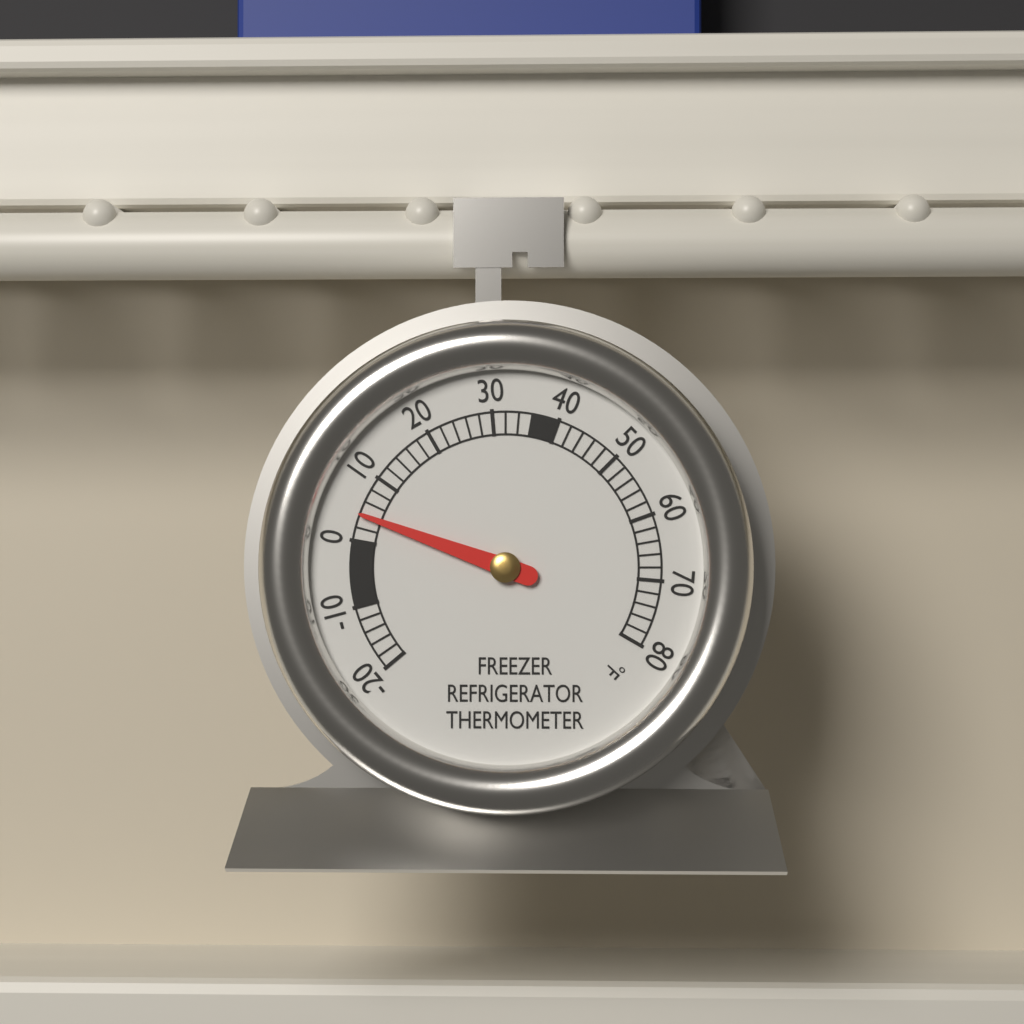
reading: 4 °F
